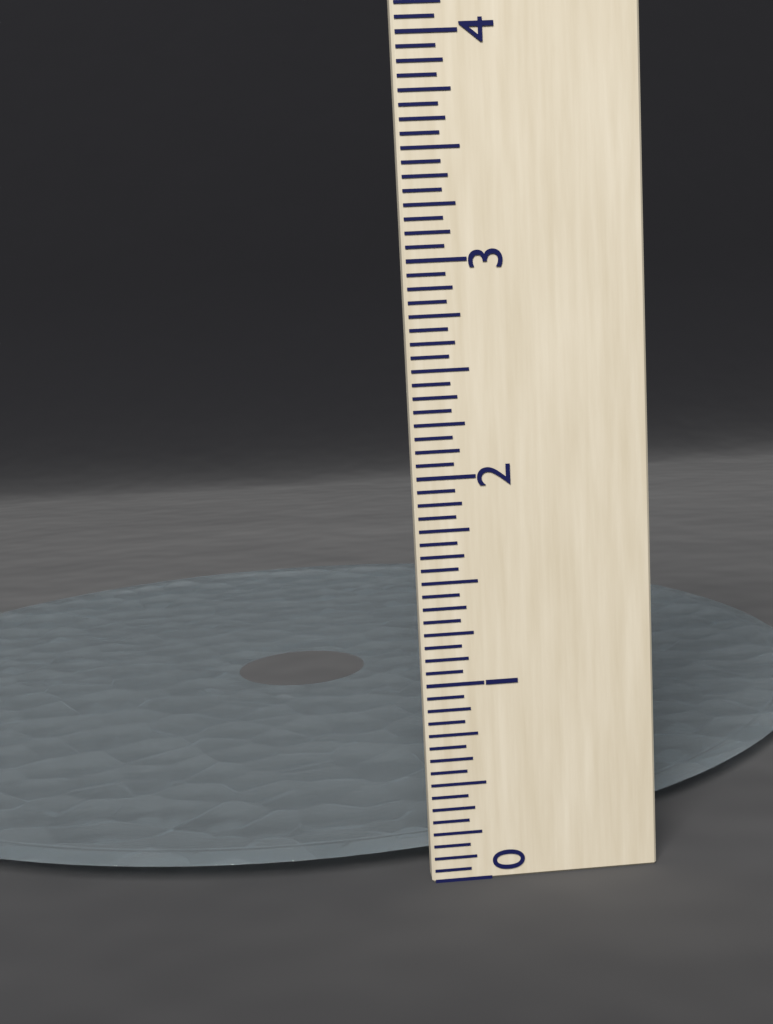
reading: 0.1250 (no unit)
